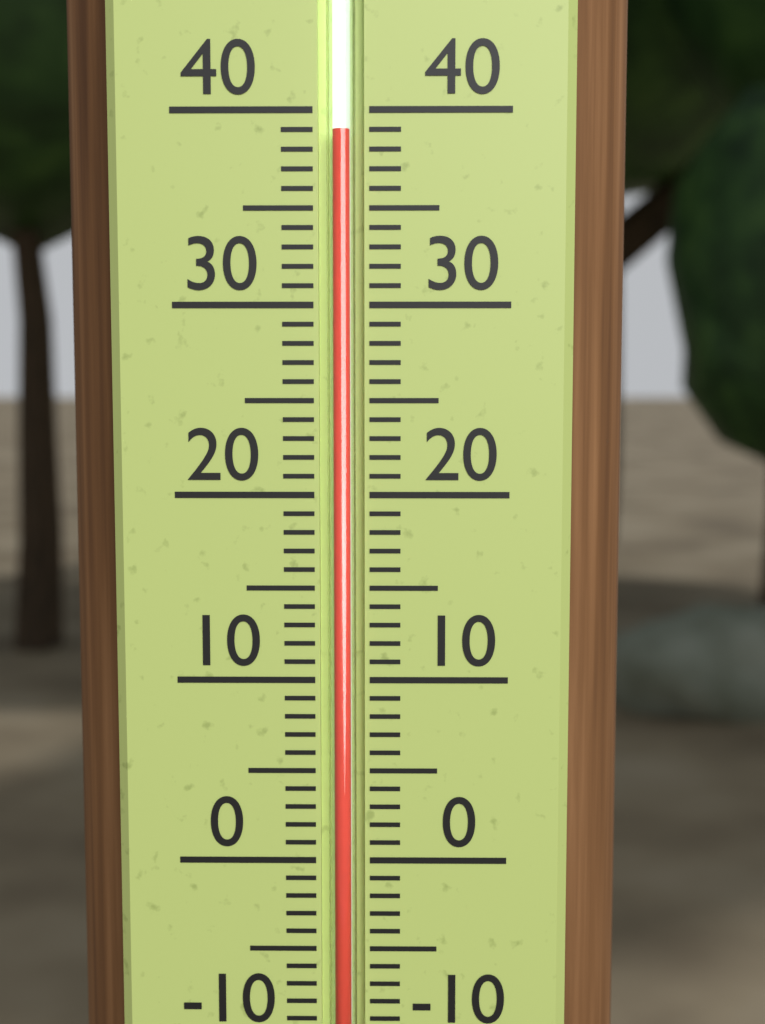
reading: 39 (no unit)
